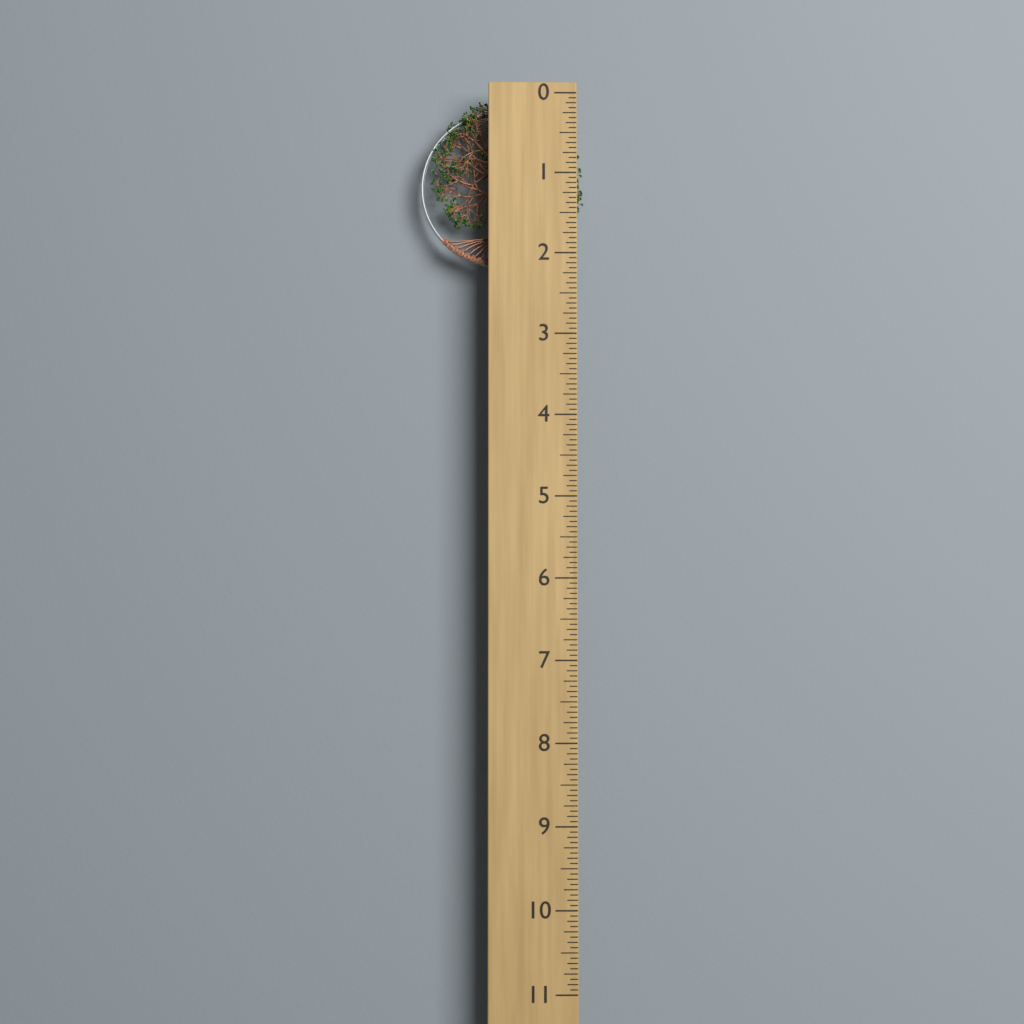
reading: 2.1250 (no unit)
